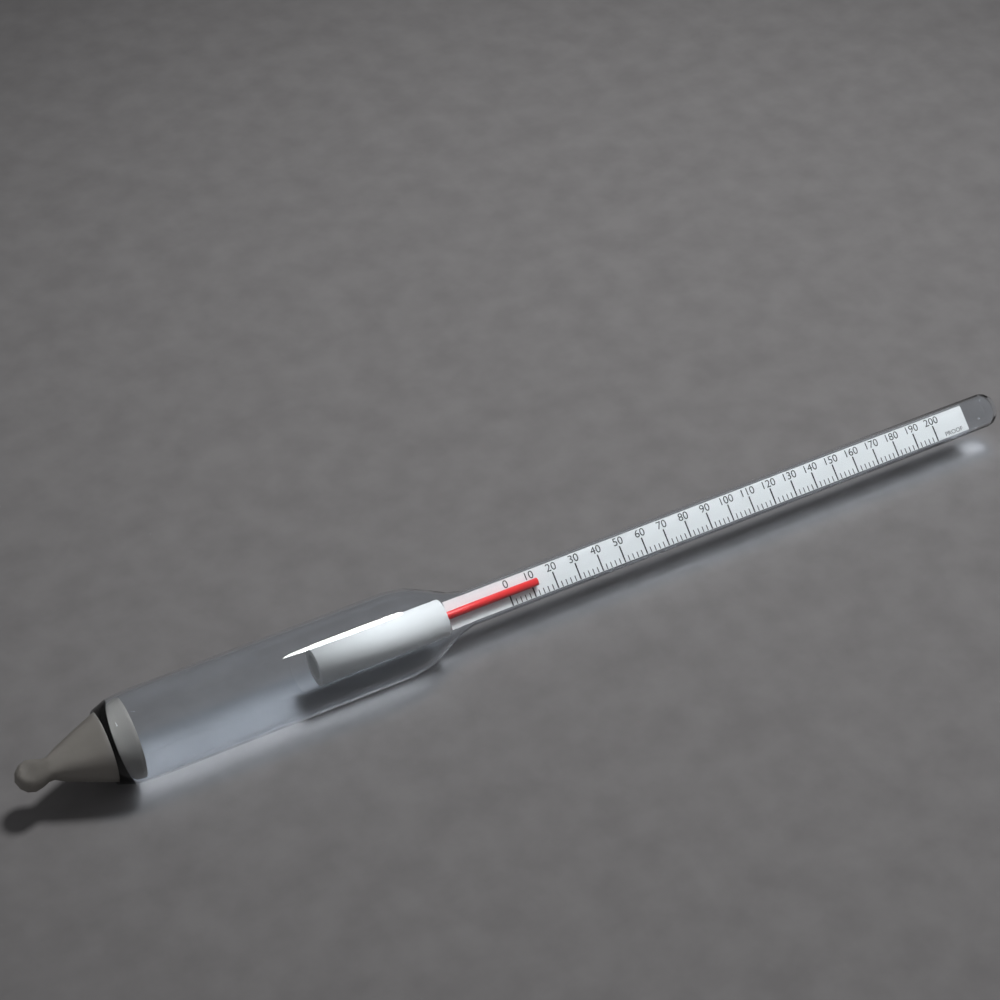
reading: 12 proof
